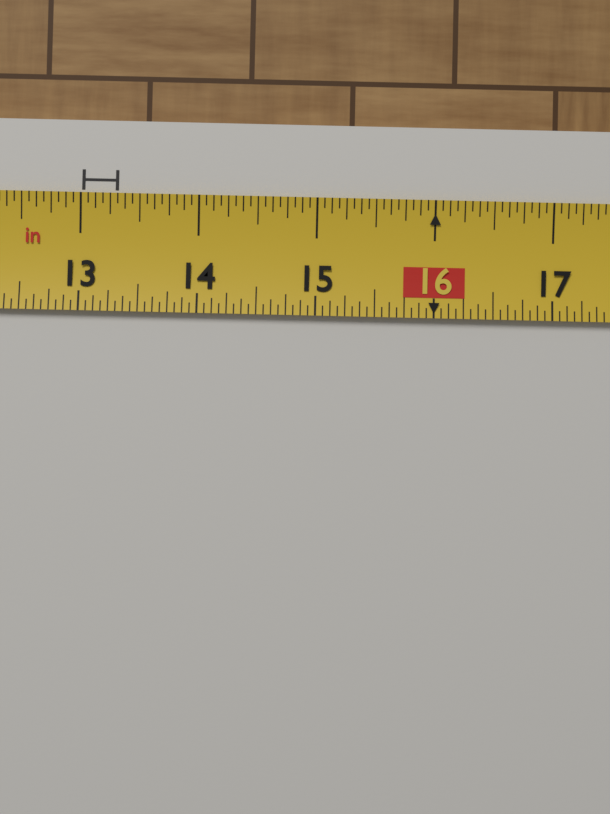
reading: 13.3125 in
